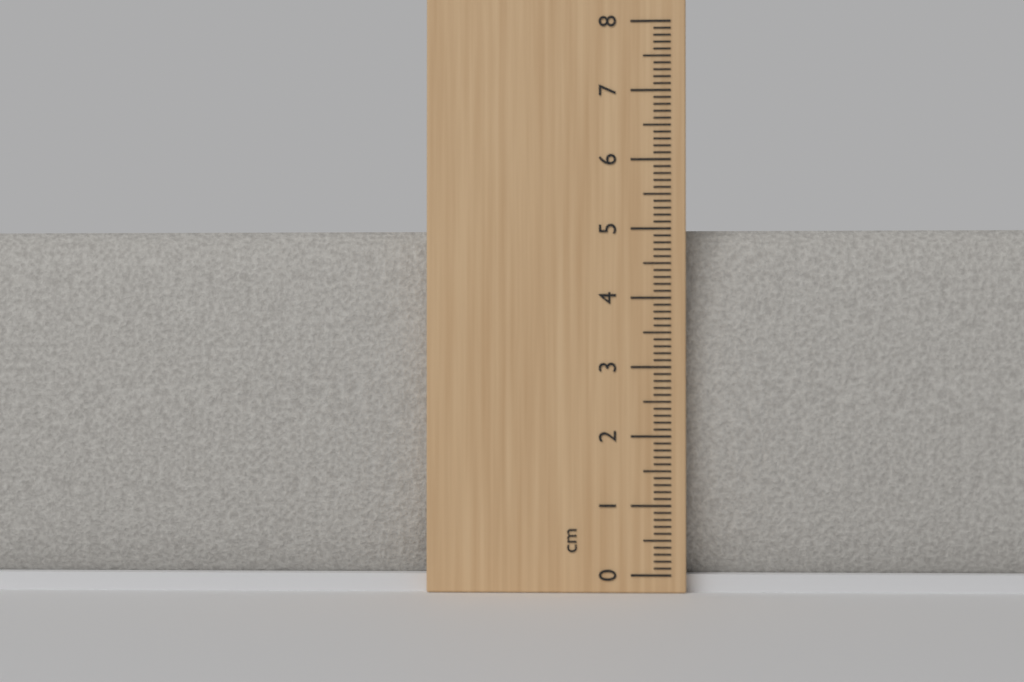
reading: 5.0 cm
